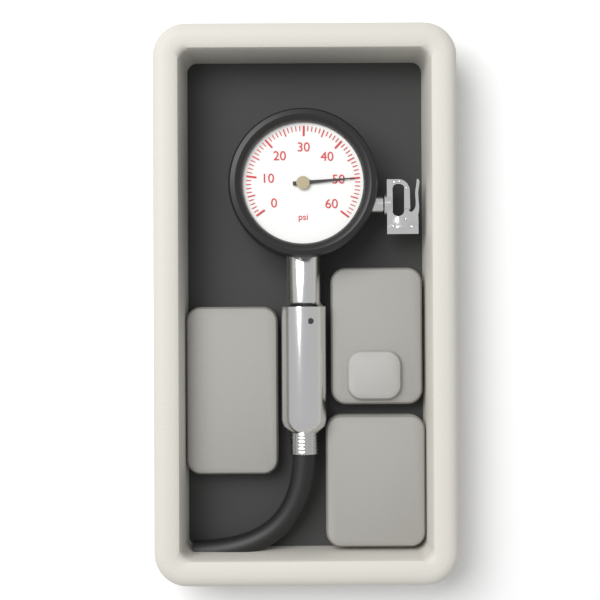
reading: 50 psi
